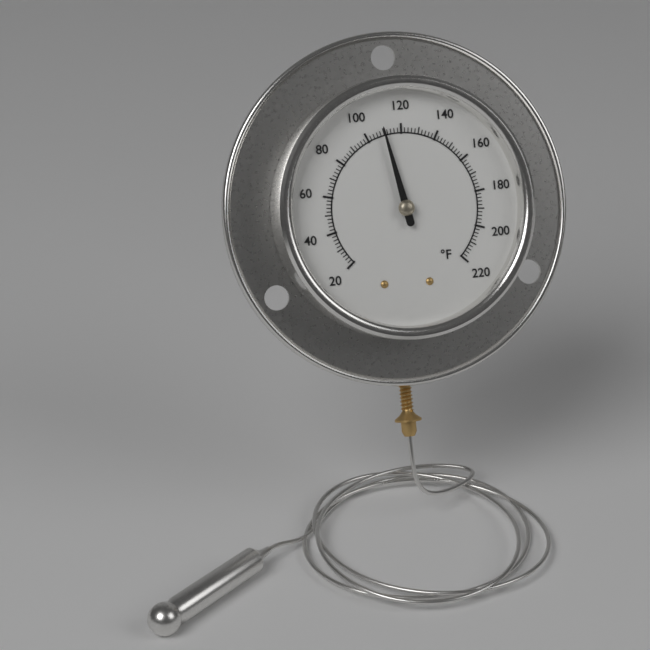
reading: 110 °F
